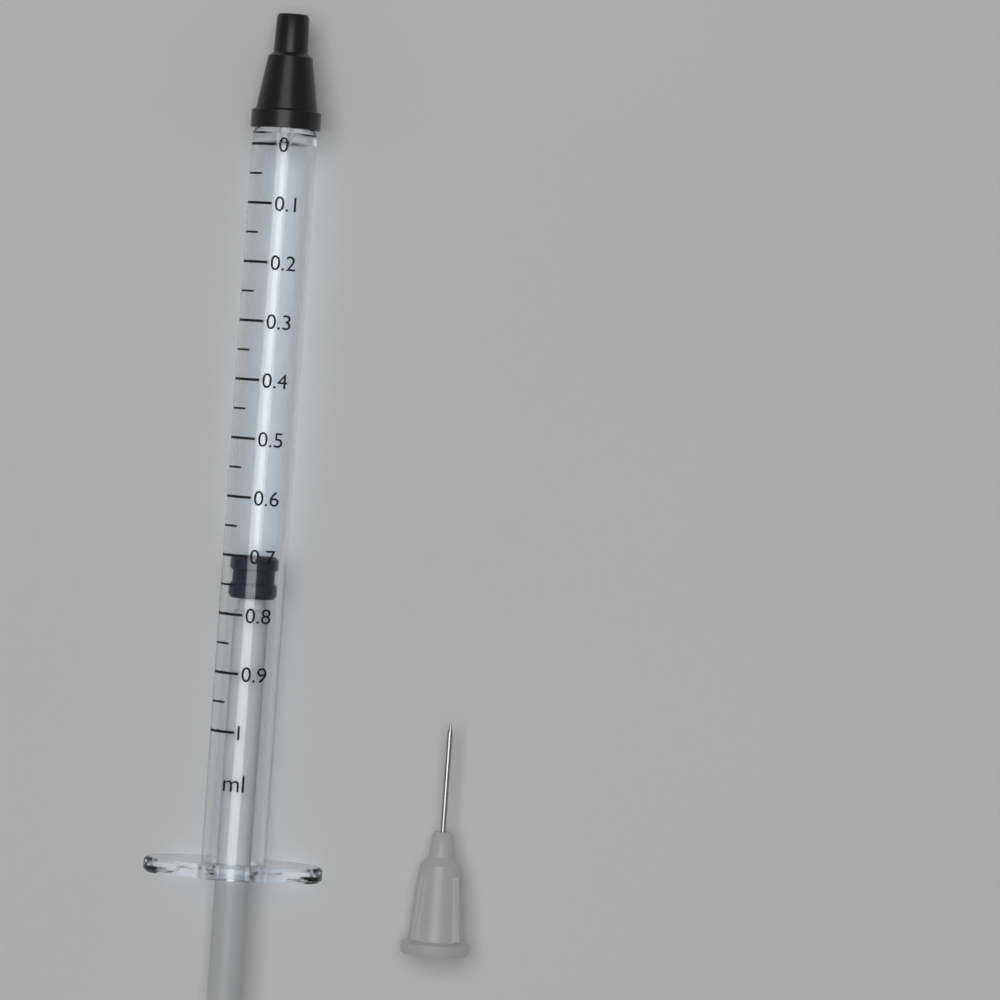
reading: 0.70 ml
